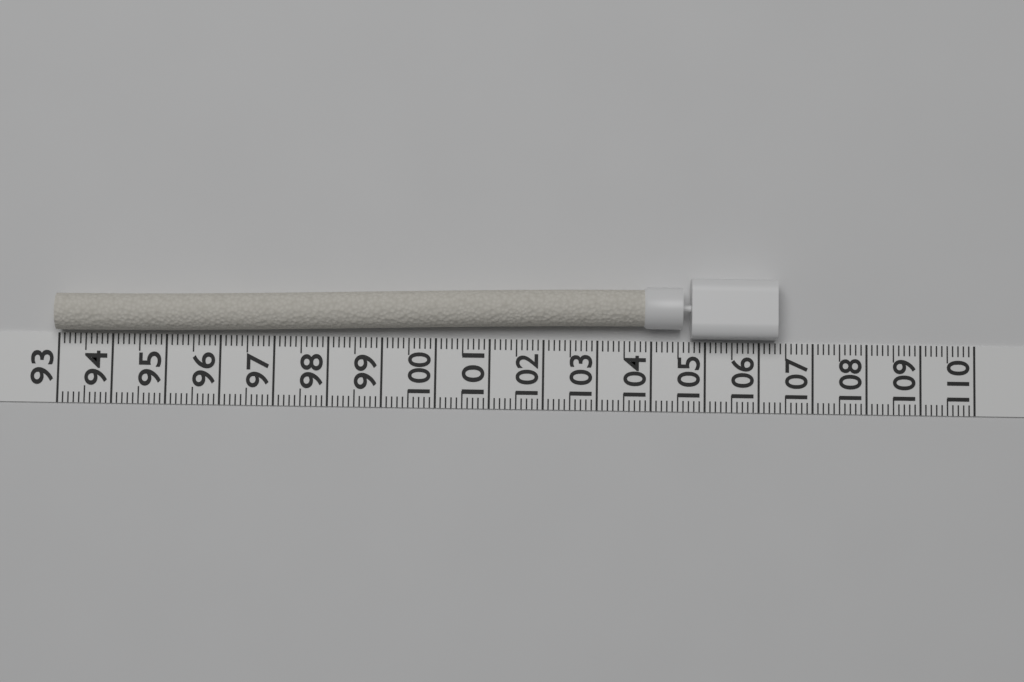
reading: 106.3 (no unit)
